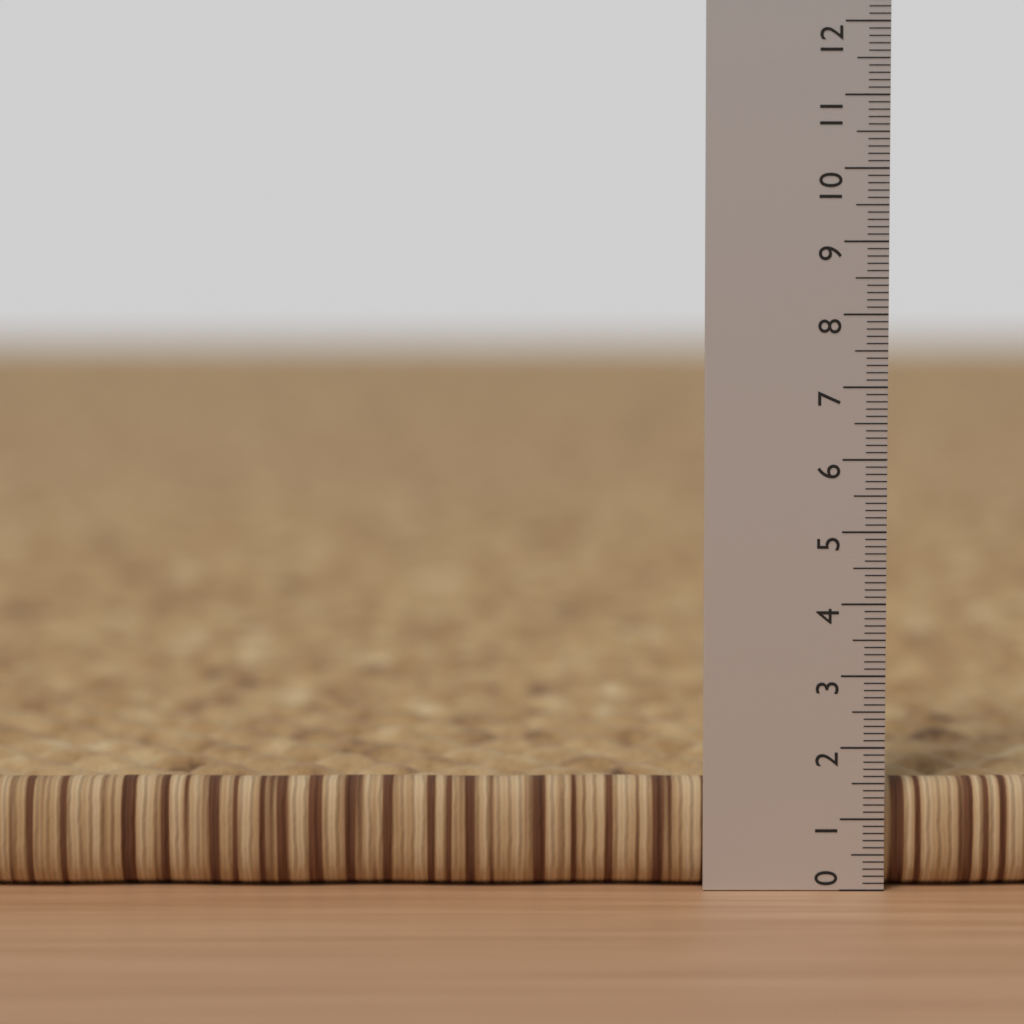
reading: 1.5 (no unit)
